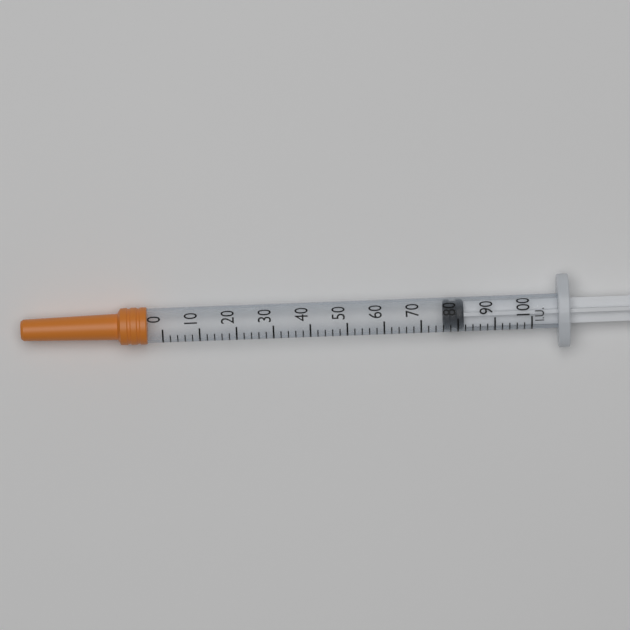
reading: 76 IU
